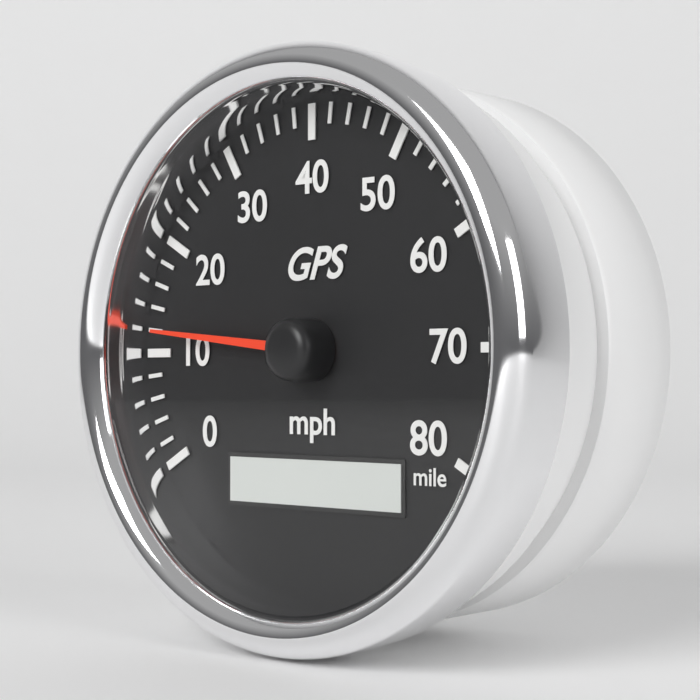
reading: 12 mph
